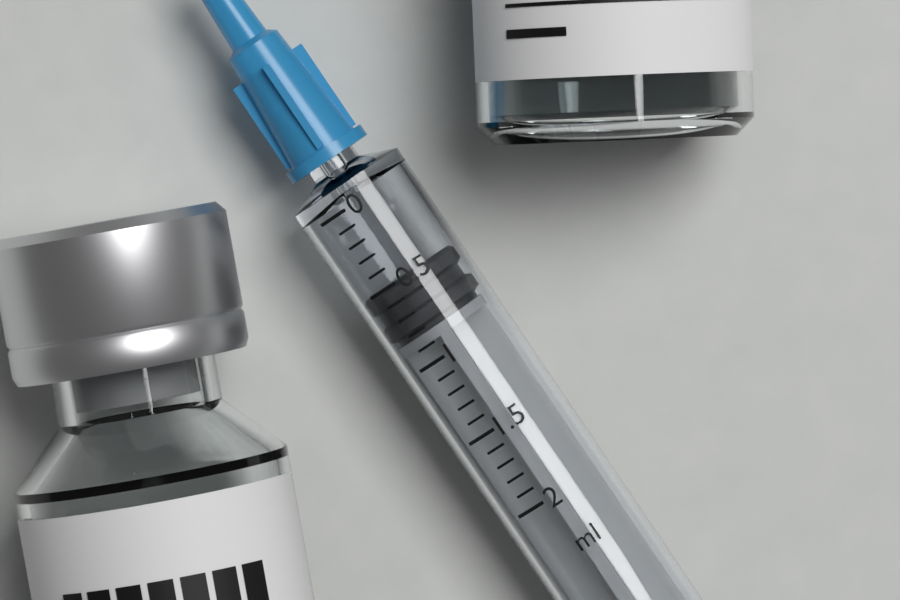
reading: 0.5 ml
